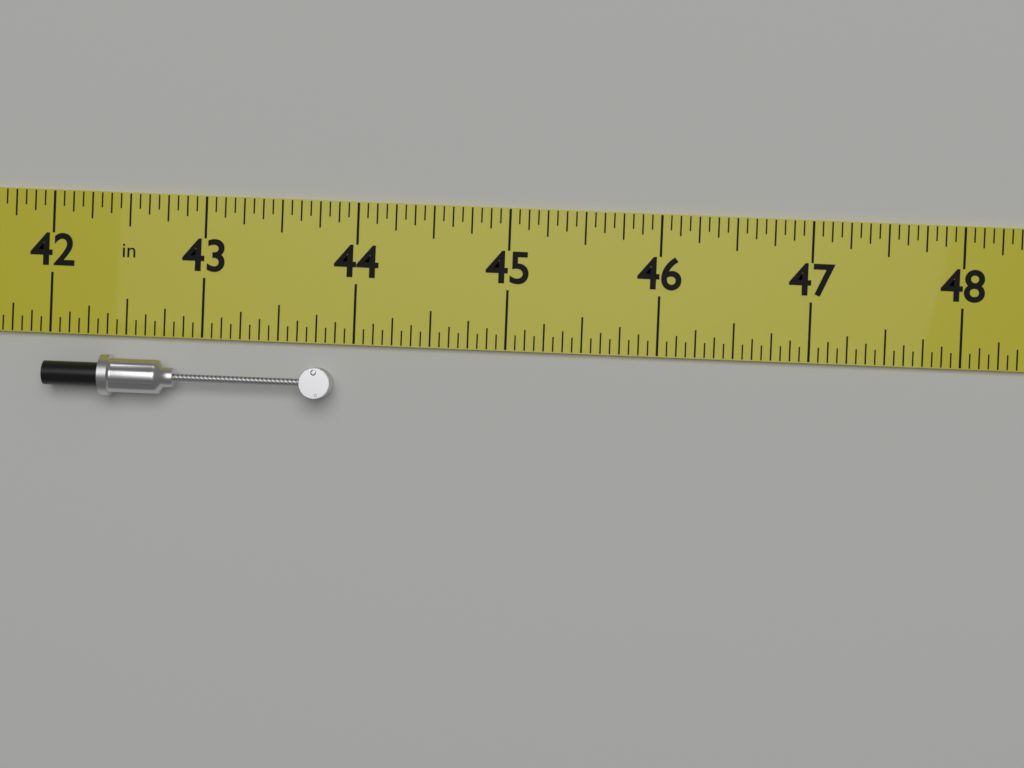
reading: 43.8750 in
